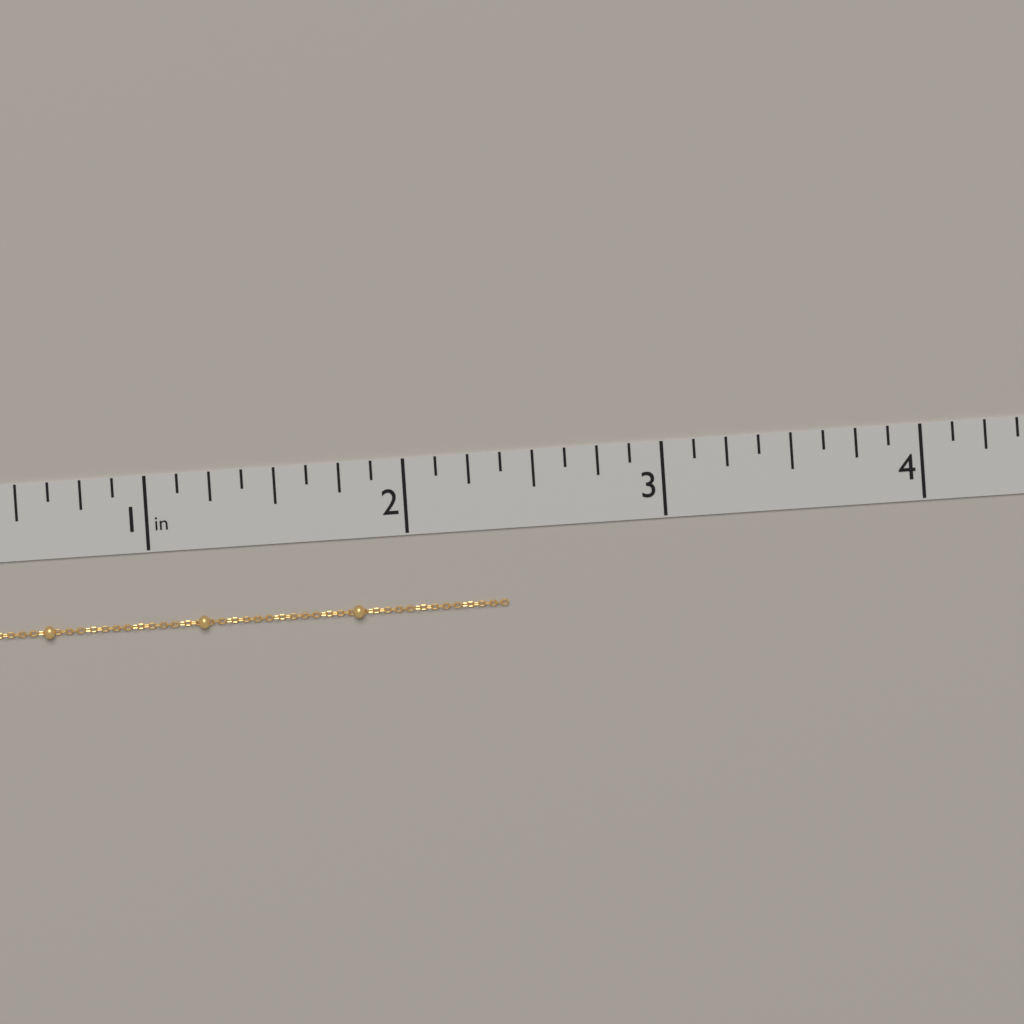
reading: 2.375 in
